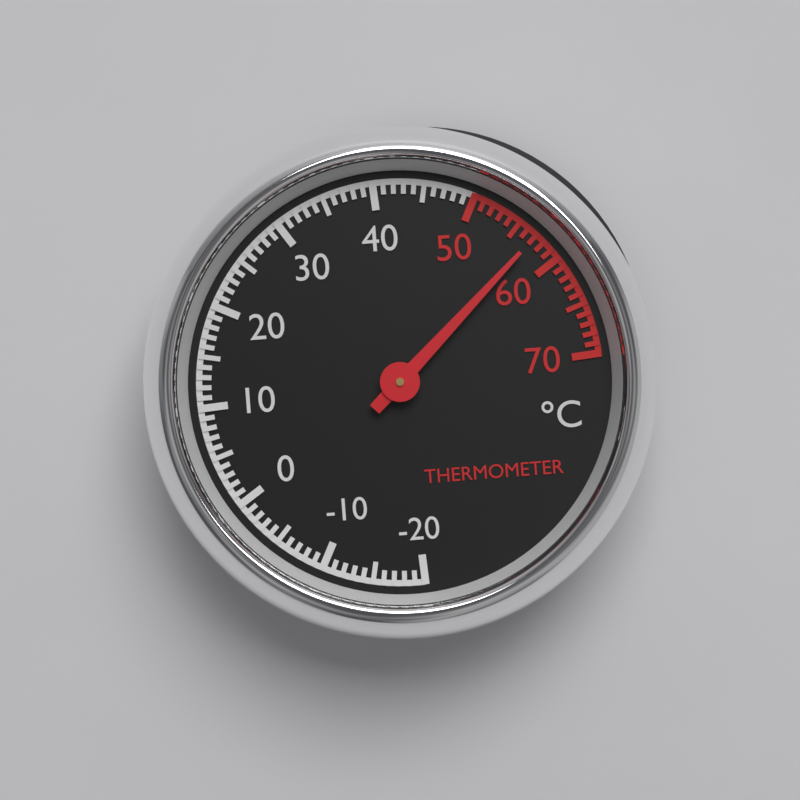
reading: 57 °C
